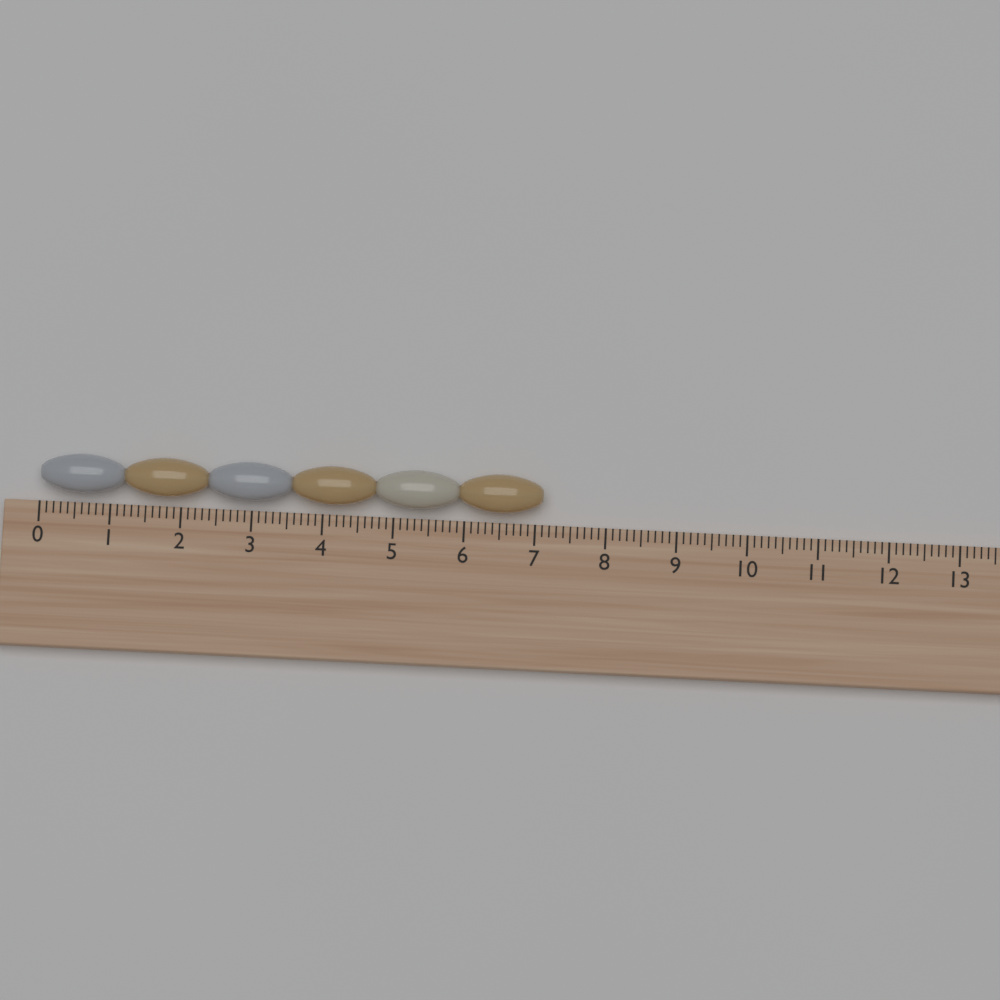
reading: 7.1 (no unit)
